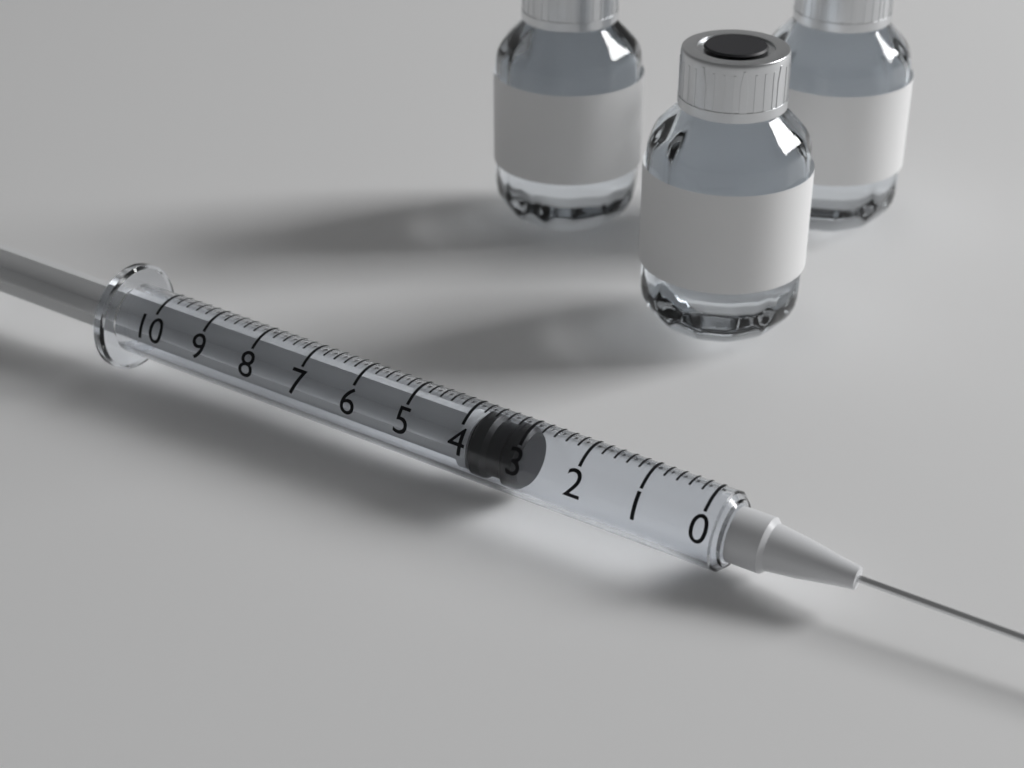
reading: 3.0 (no unit)
